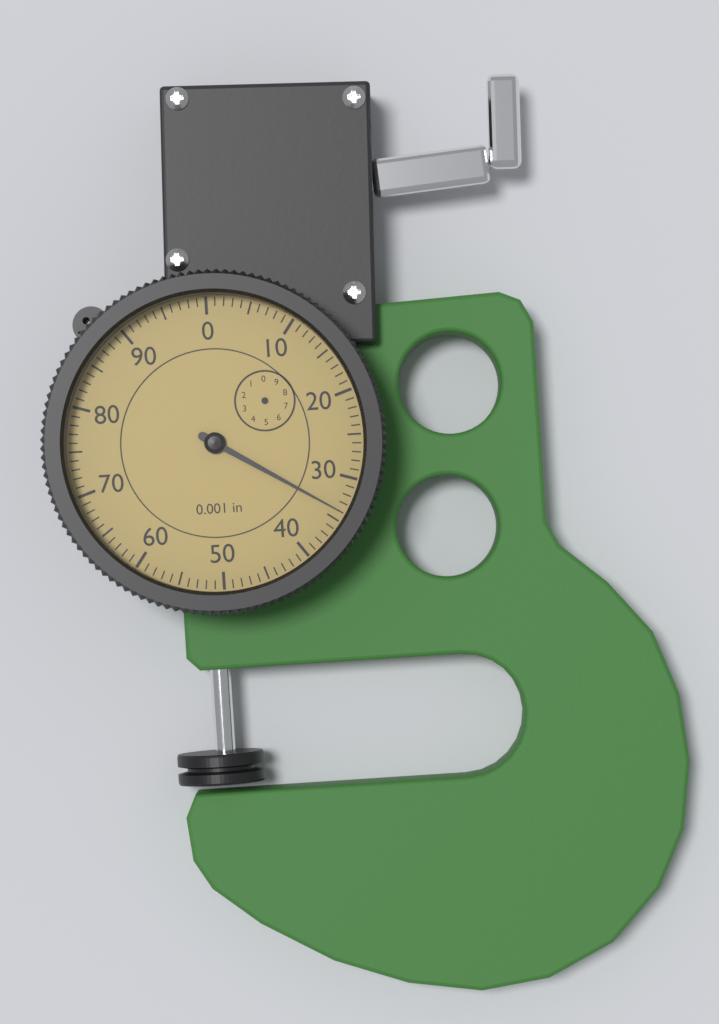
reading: 34 0.001 in
